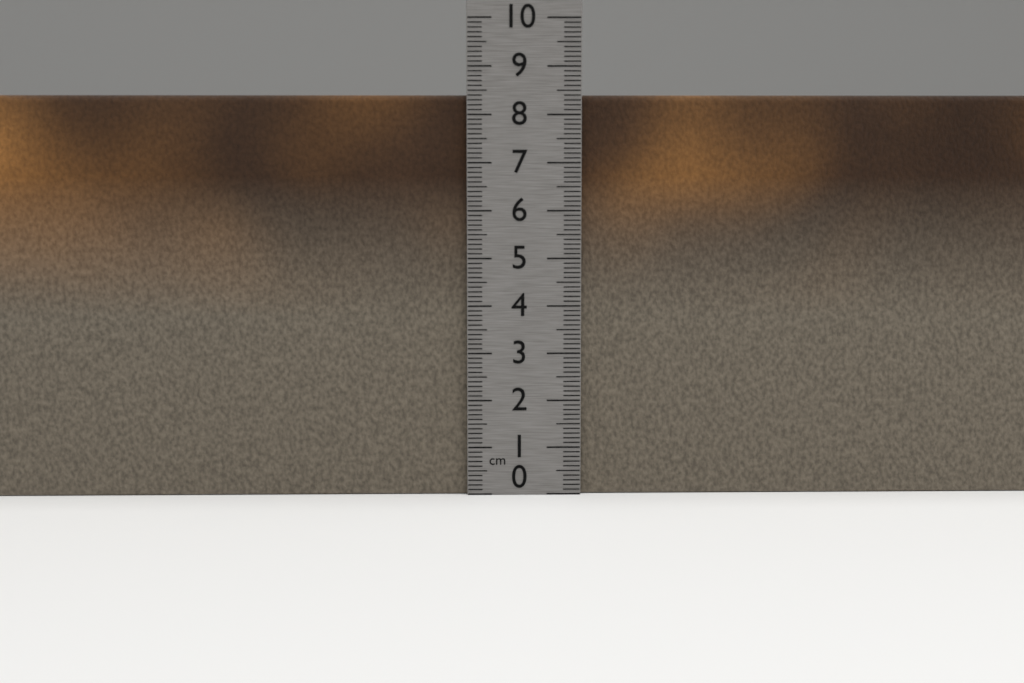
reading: 8.4 cm
